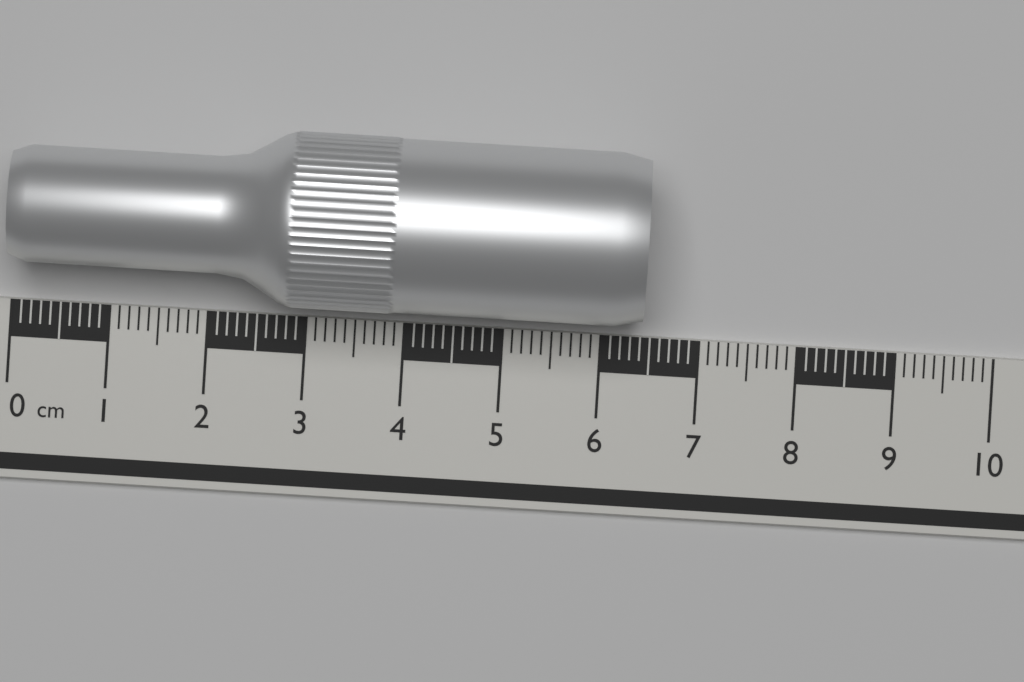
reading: 6.4 cm
